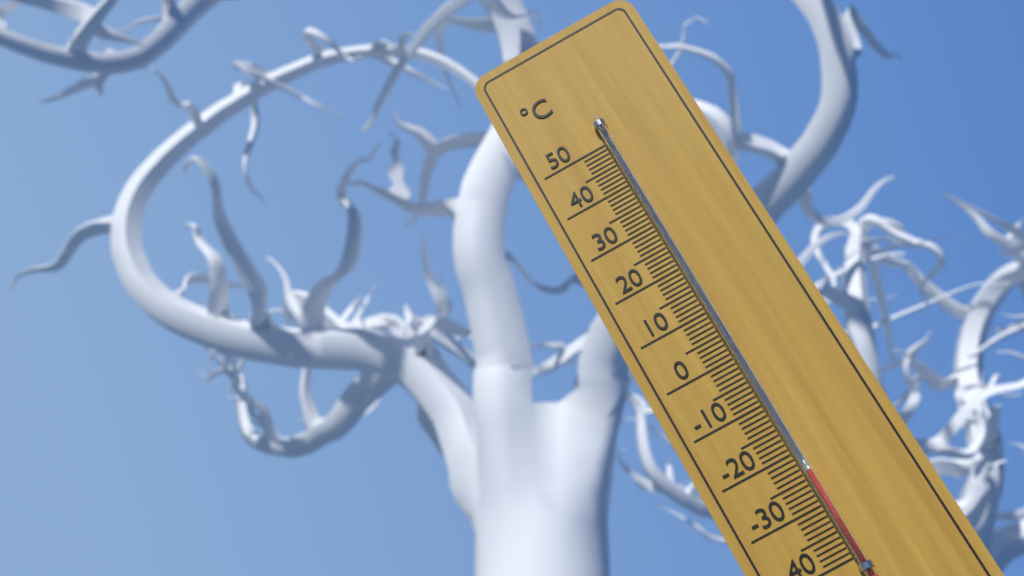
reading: -24 °C
